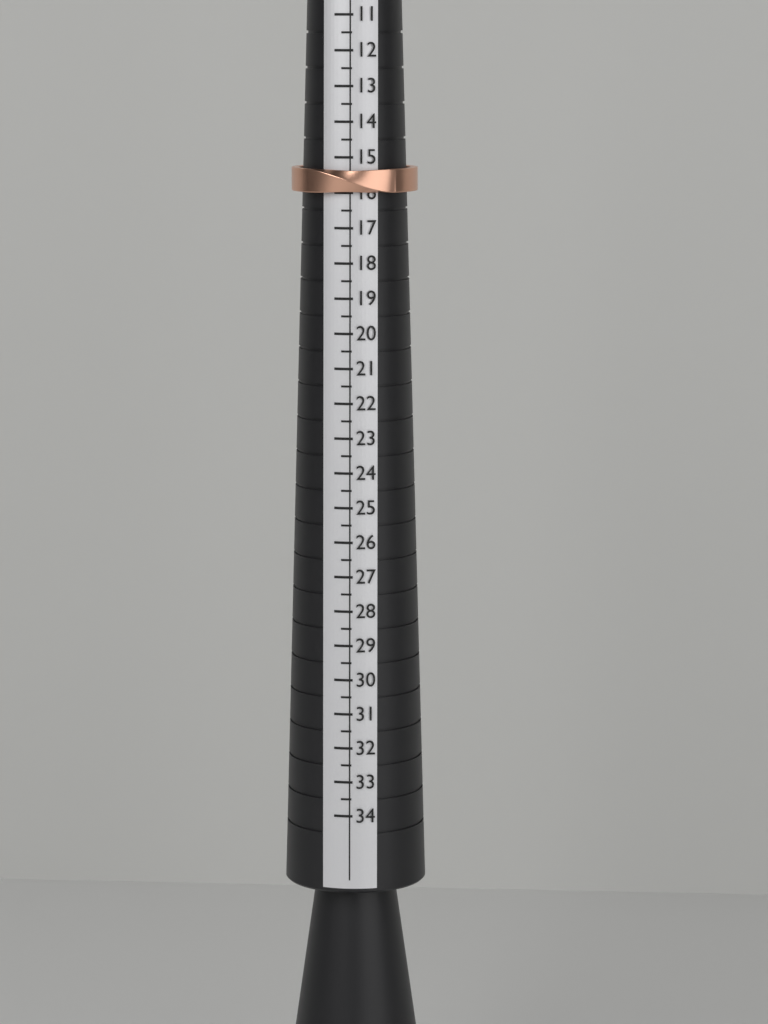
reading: 16.0 (no unit)
